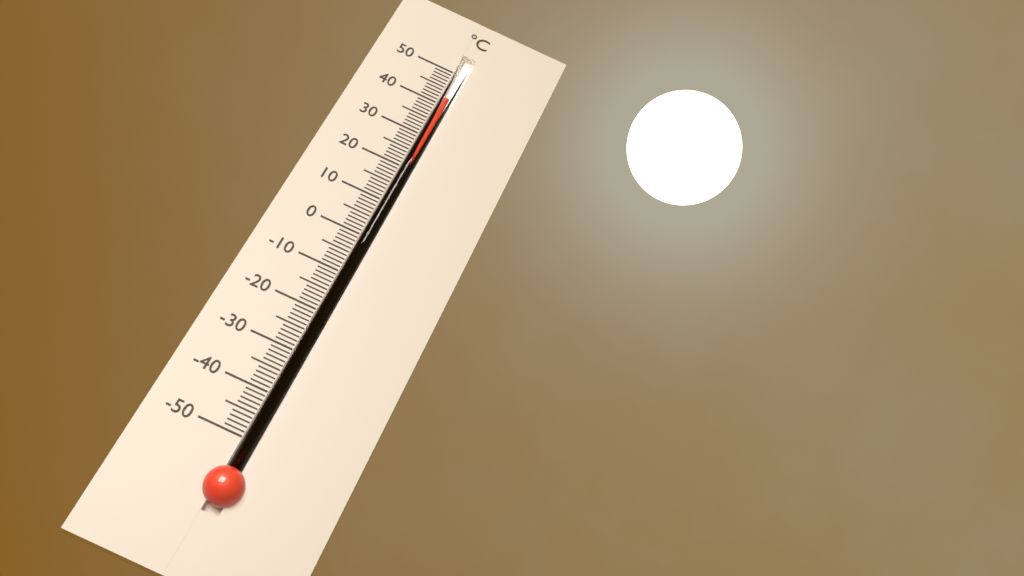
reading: 42 °C
